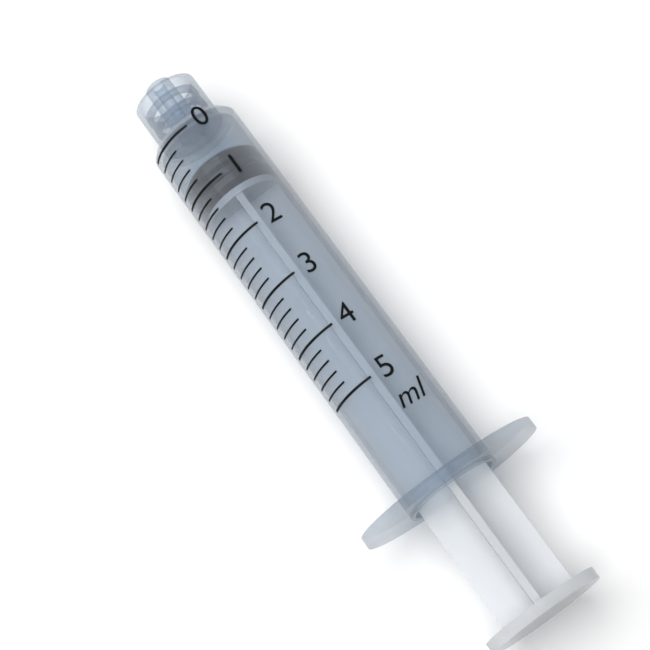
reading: 0.6 ml
